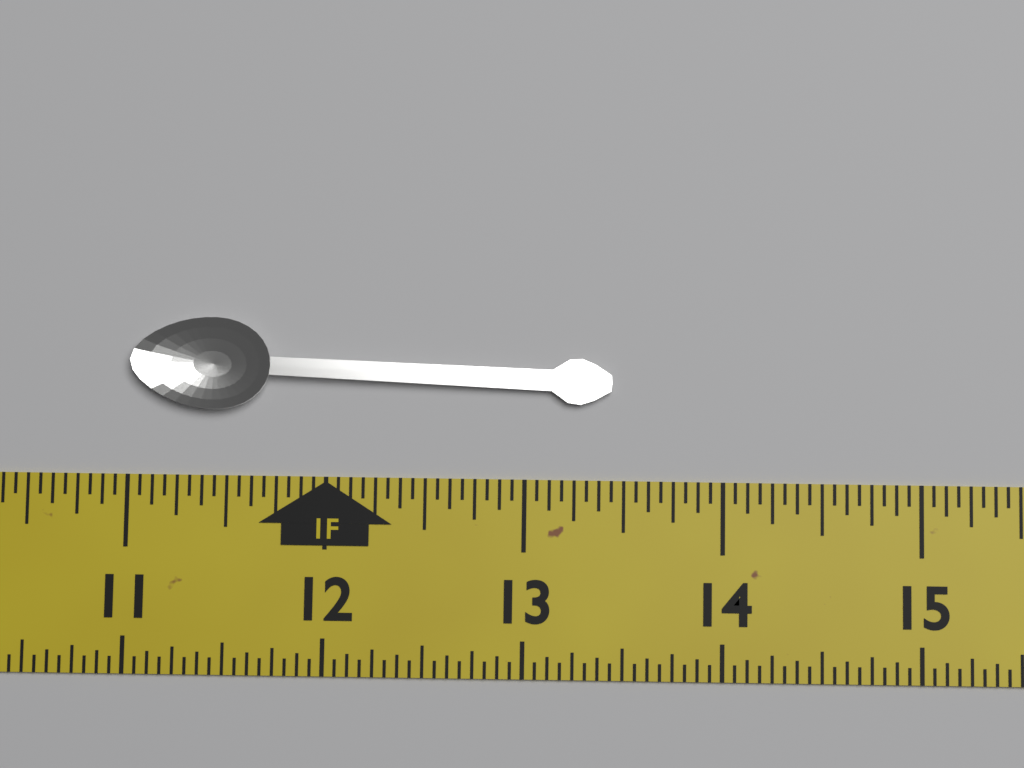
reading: 13.4375 in
